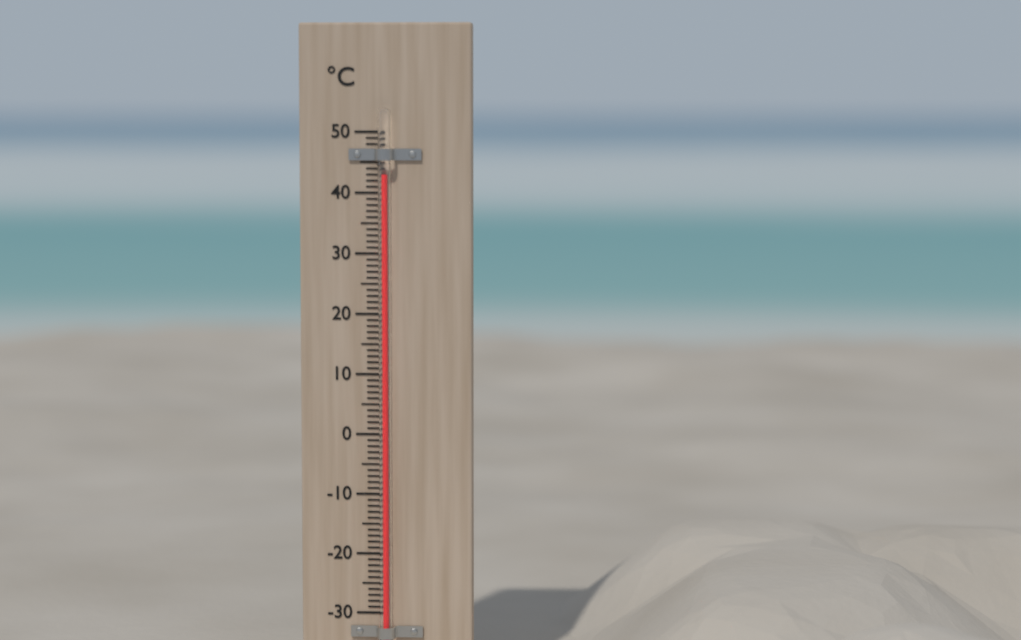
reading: 43 °C
